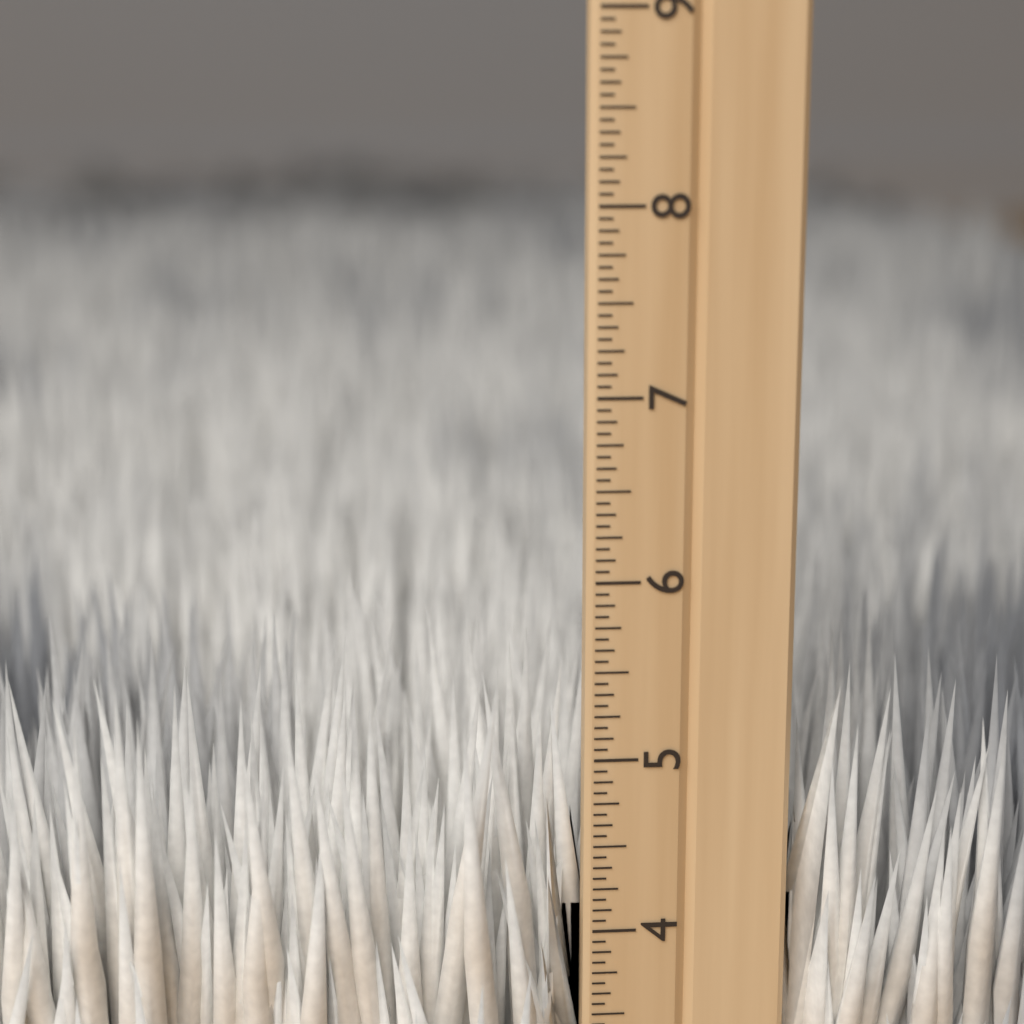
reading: 5.5625 inch
